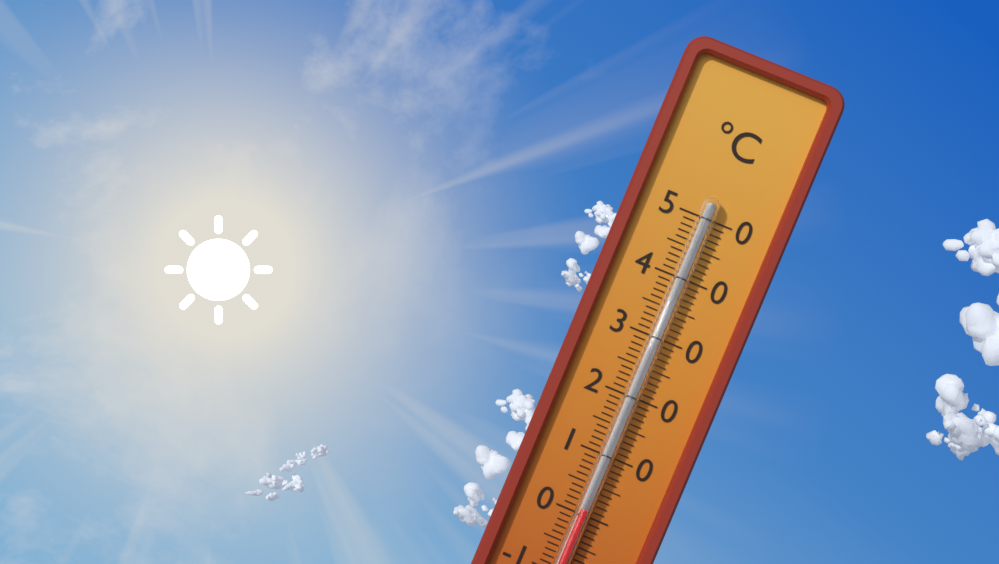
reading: 1 °C
